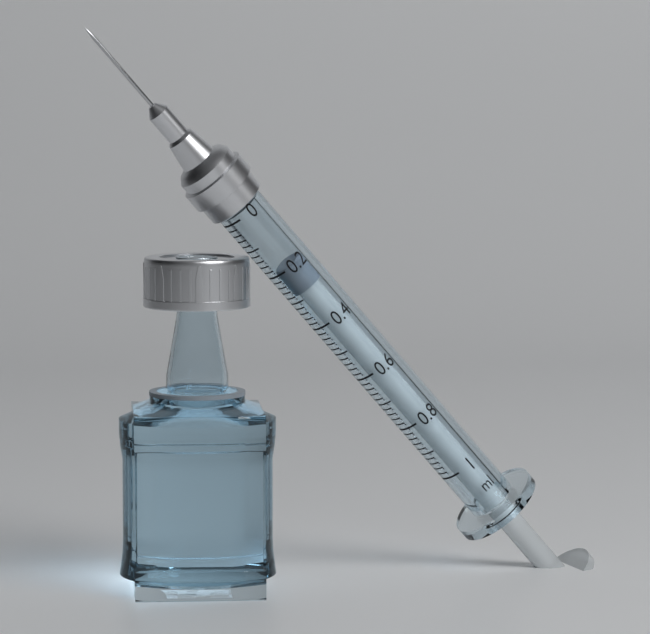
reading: 0.20 ml
